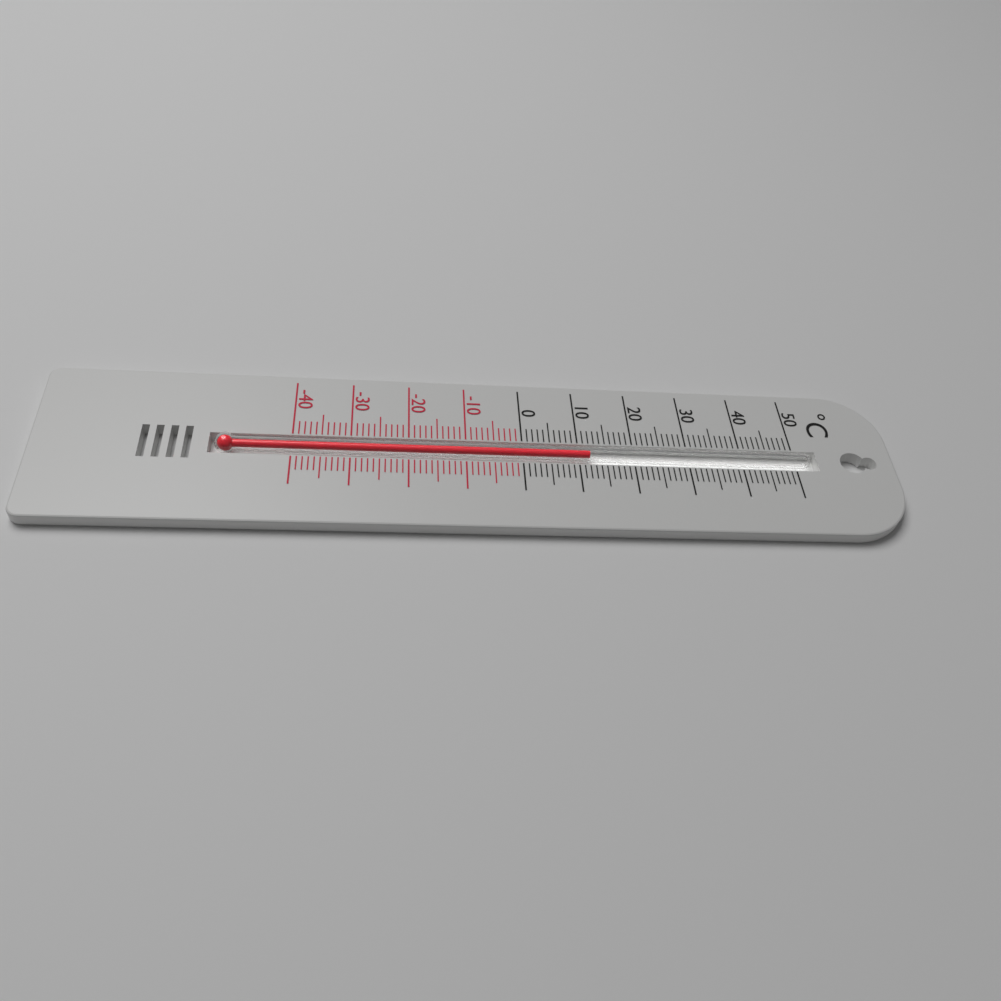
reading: 12 °C
